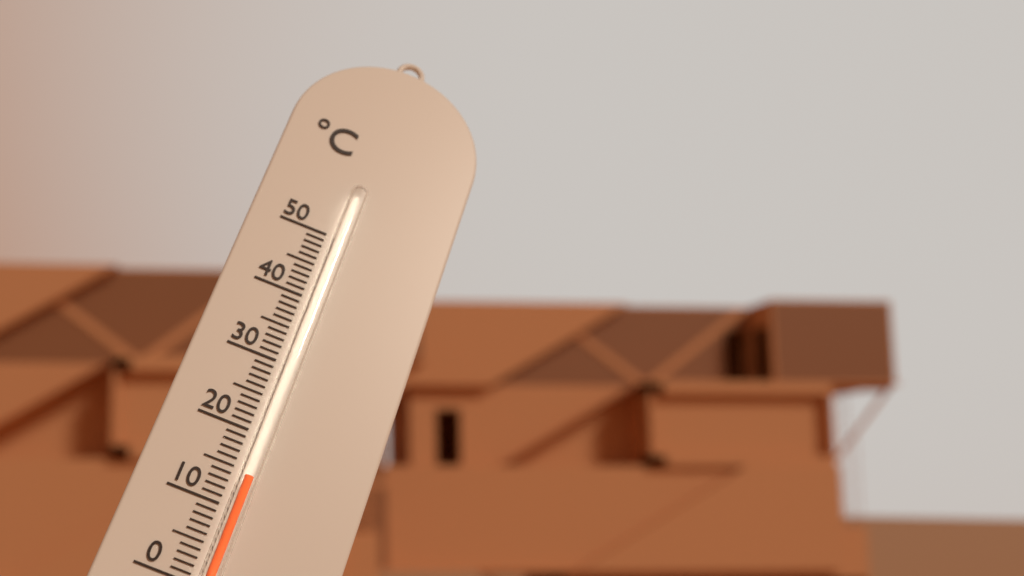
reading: 14 °C
